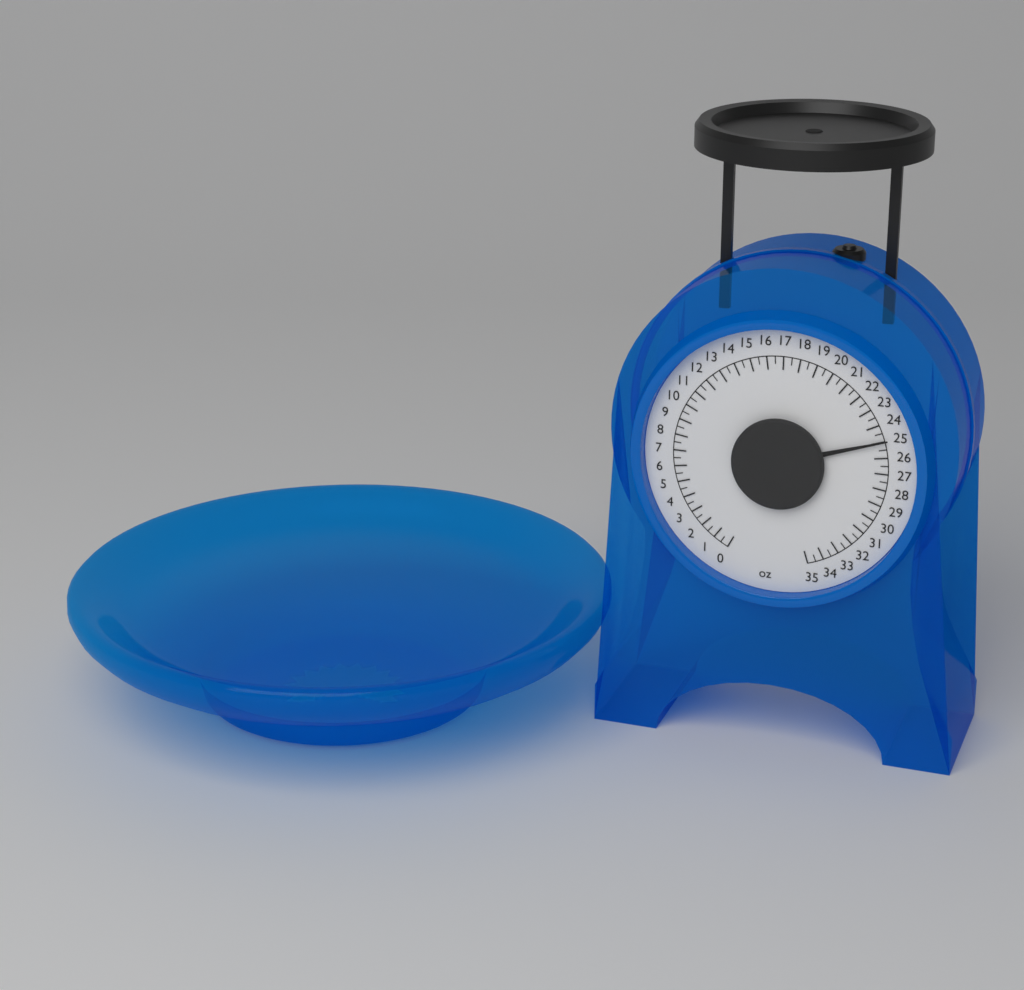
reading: 25.0 oz
